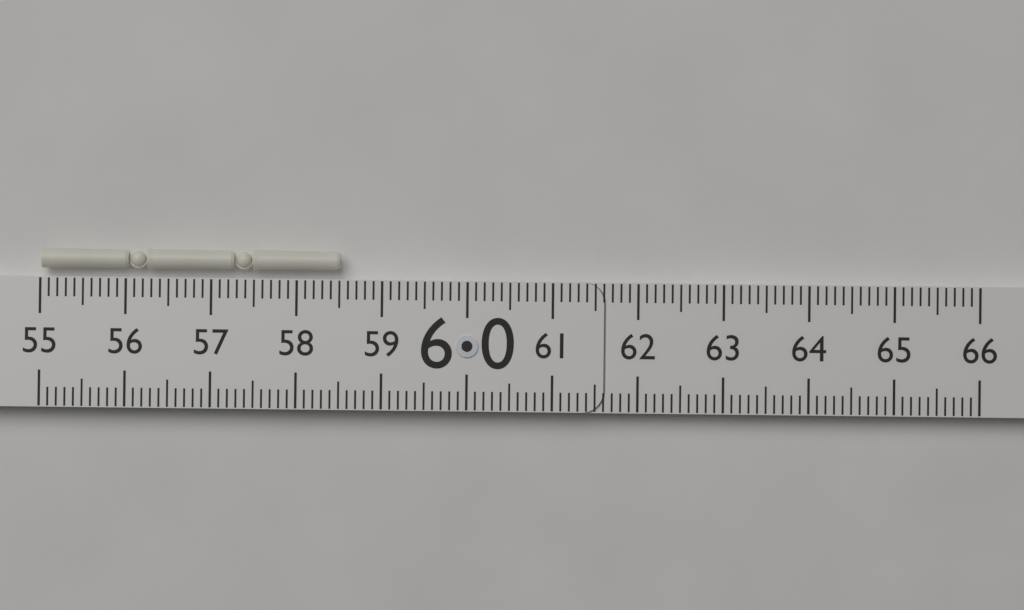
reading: 58.5 (no unit)
